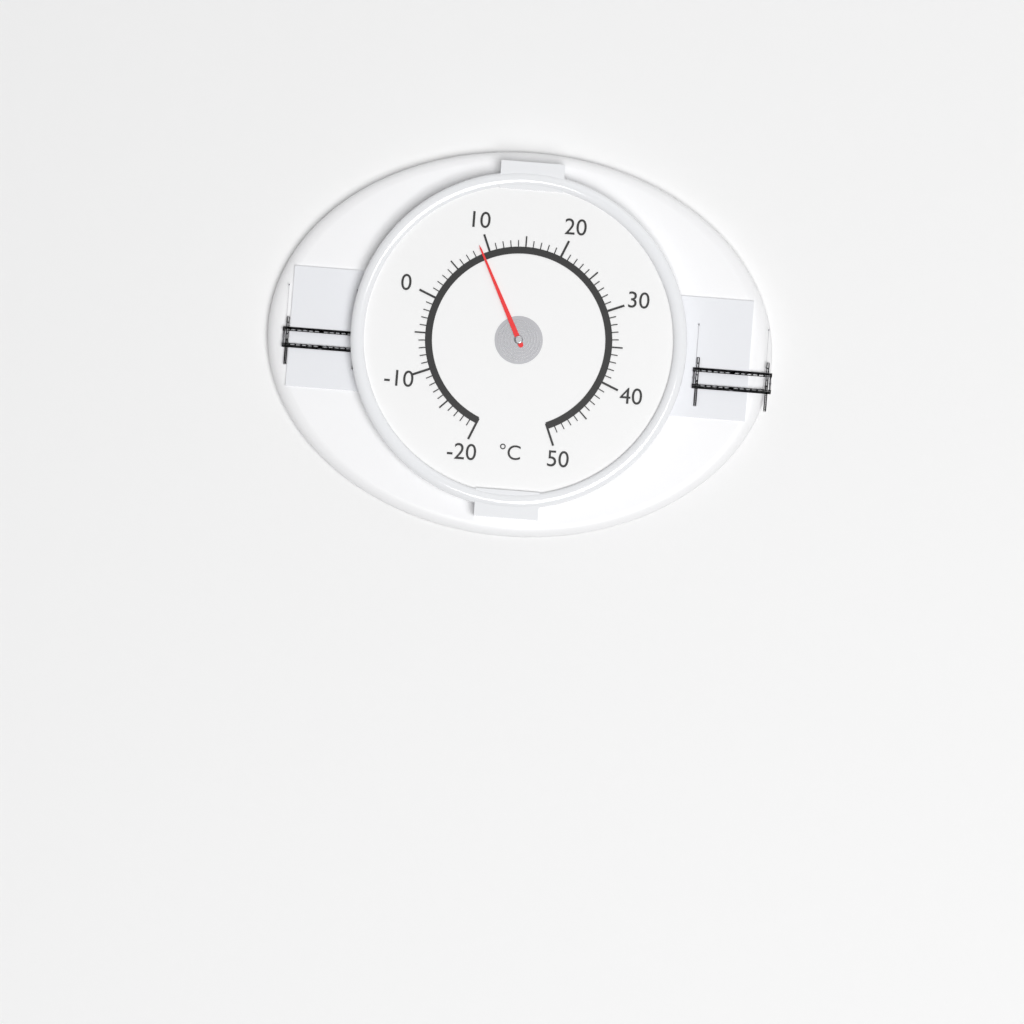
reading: 9 °C
